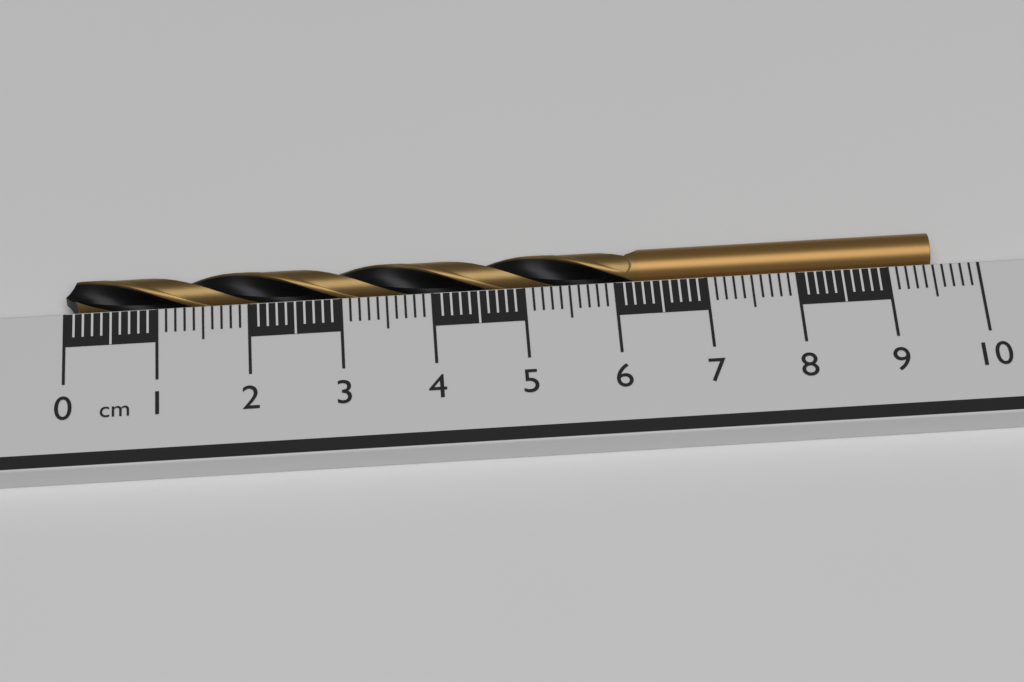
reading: 9.5 cm
